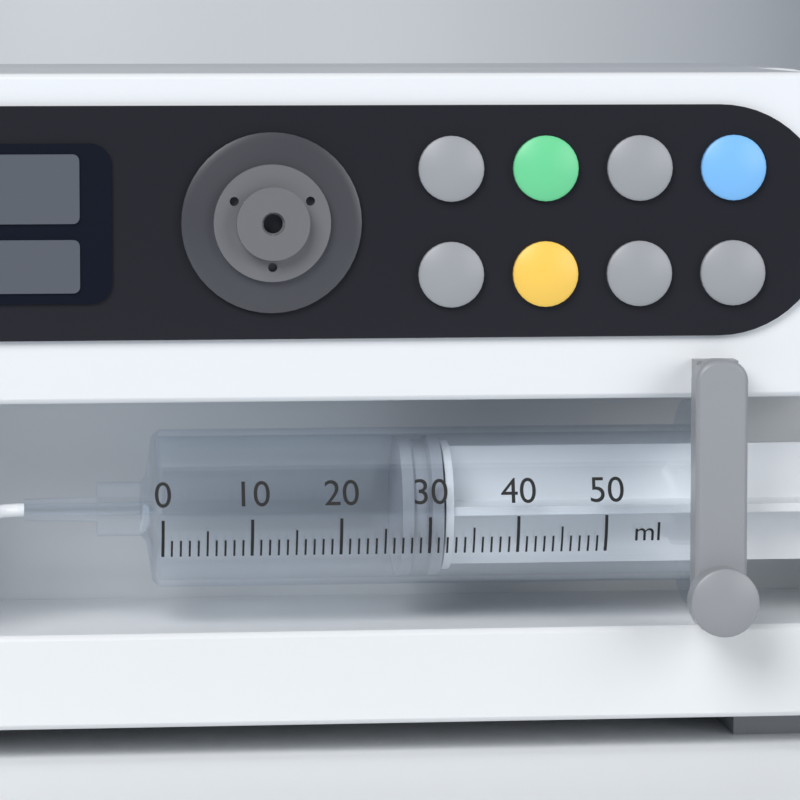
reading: 27 ml
